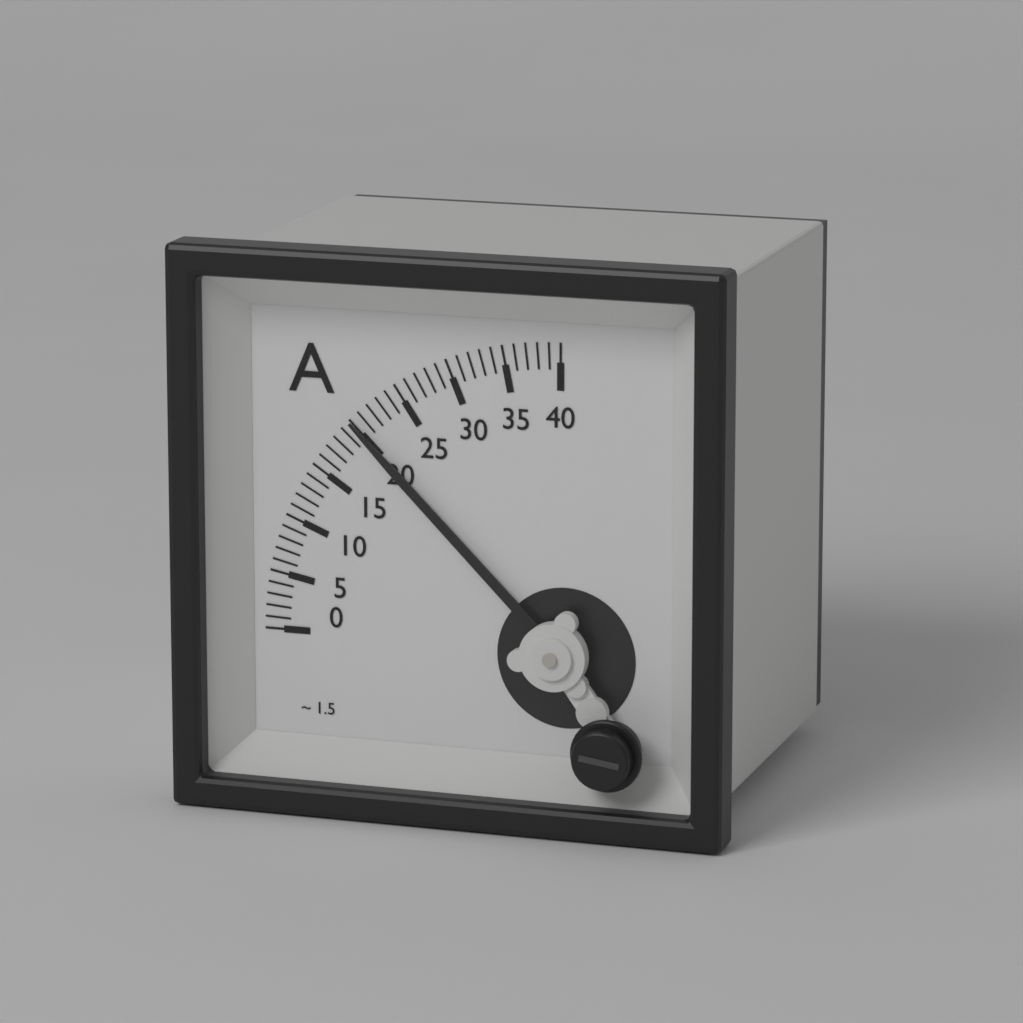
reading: 20 A
